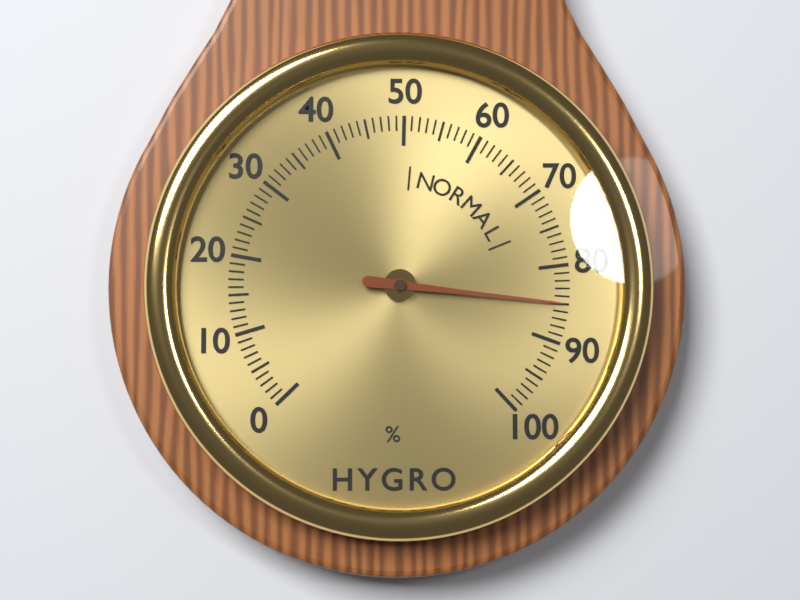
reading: 85 %
